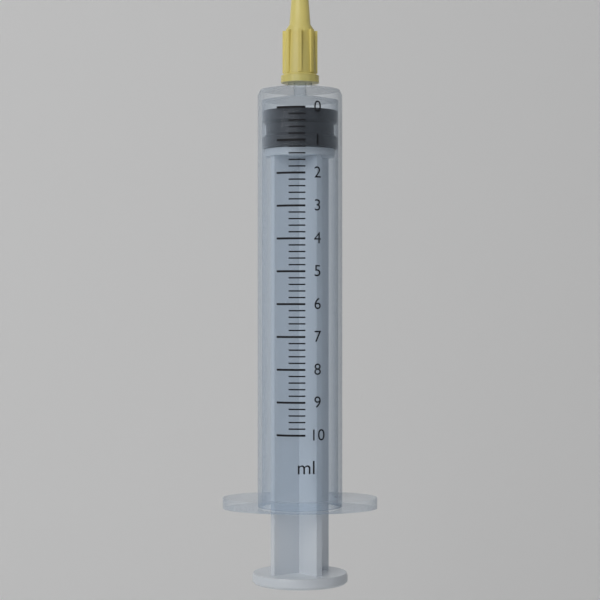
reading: 0.0 ml
